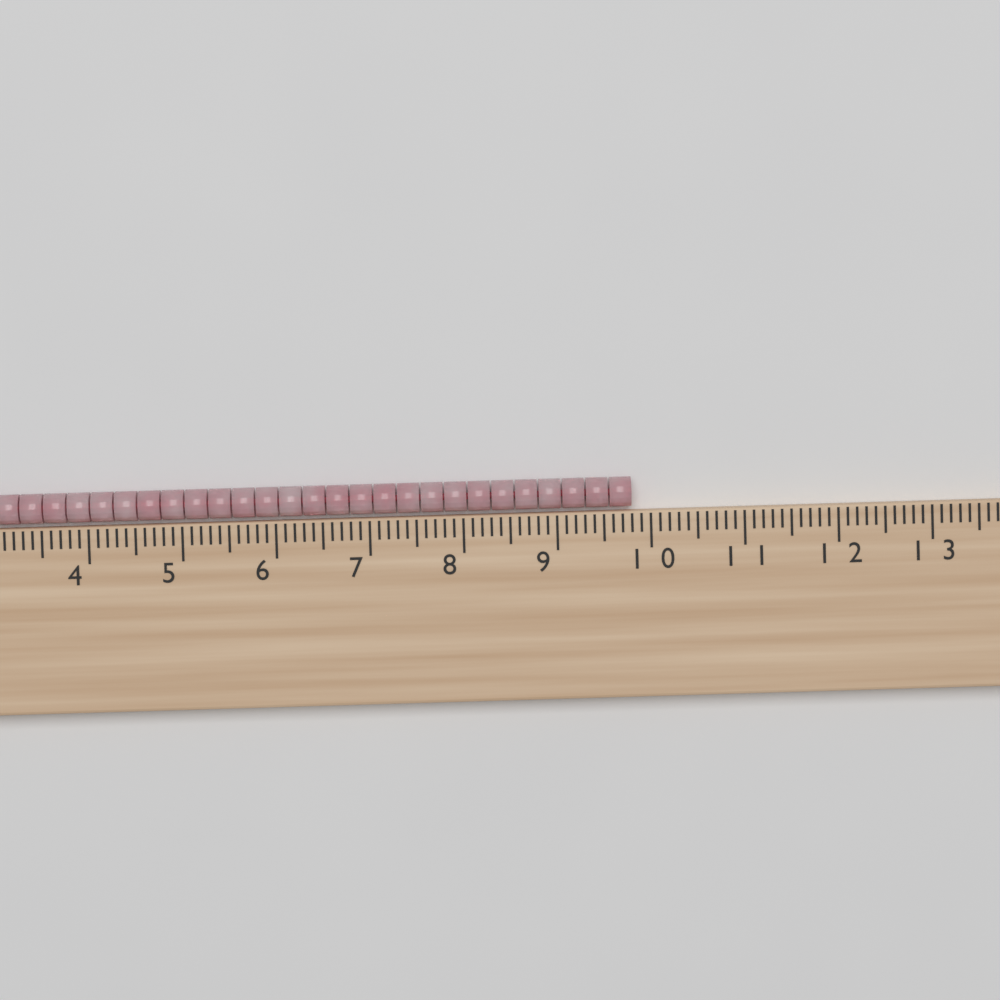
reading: 9.8 cm
